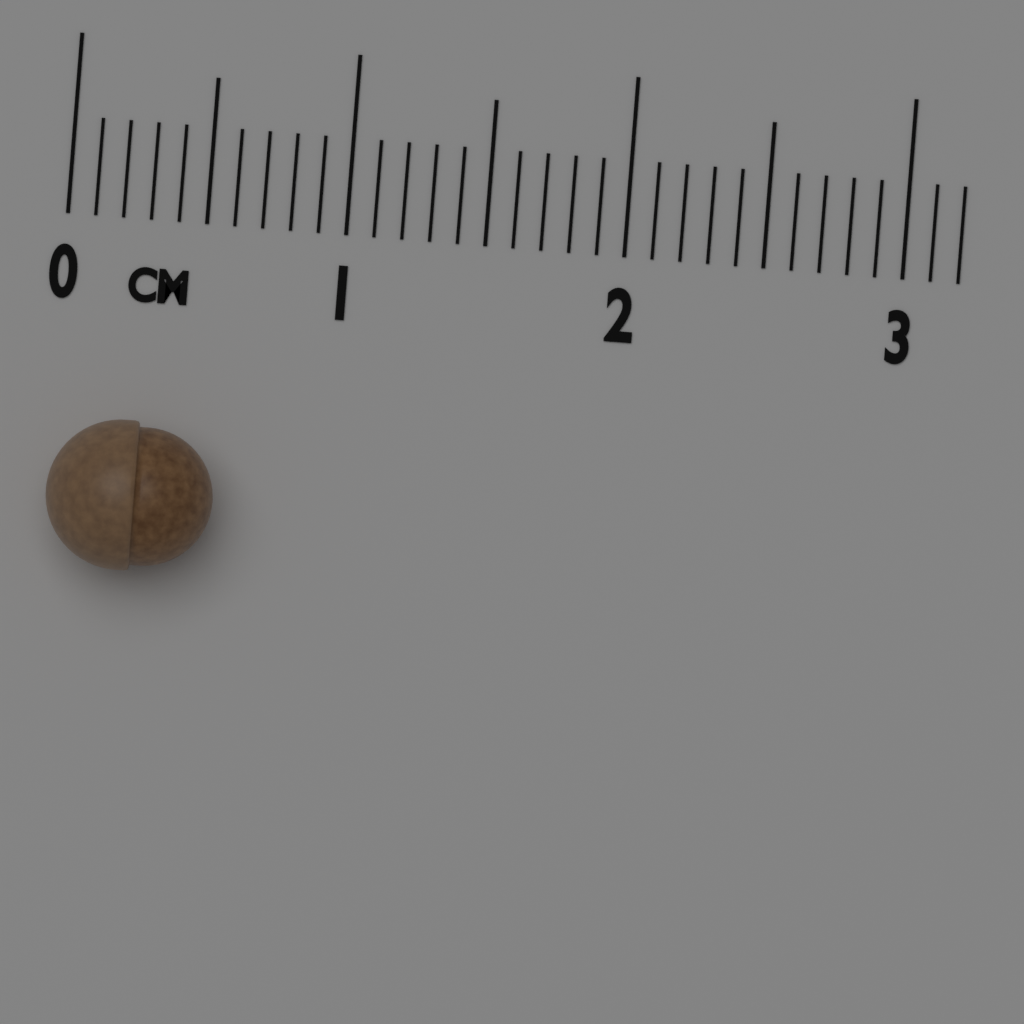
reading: 0.6 cm
